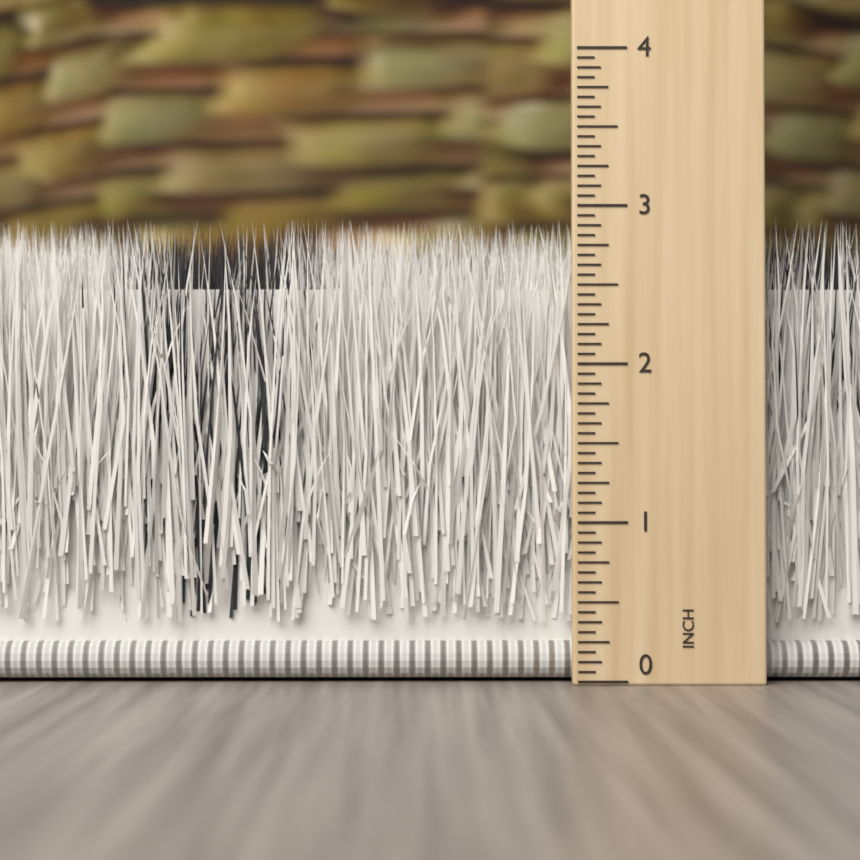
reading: 2.9375 inch
